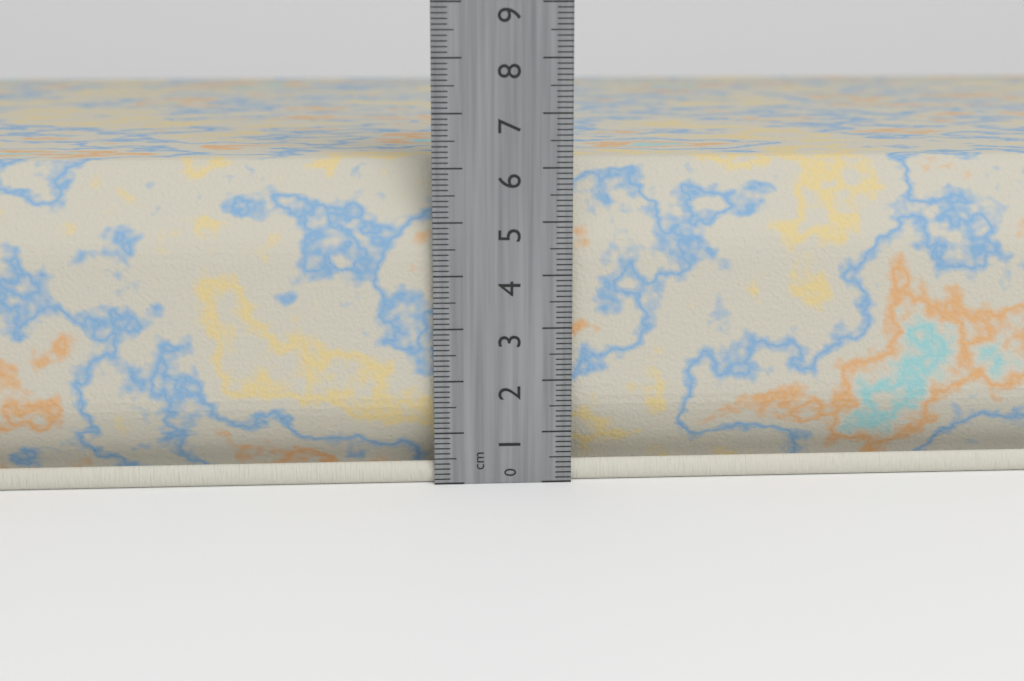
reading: 6.1 cm
